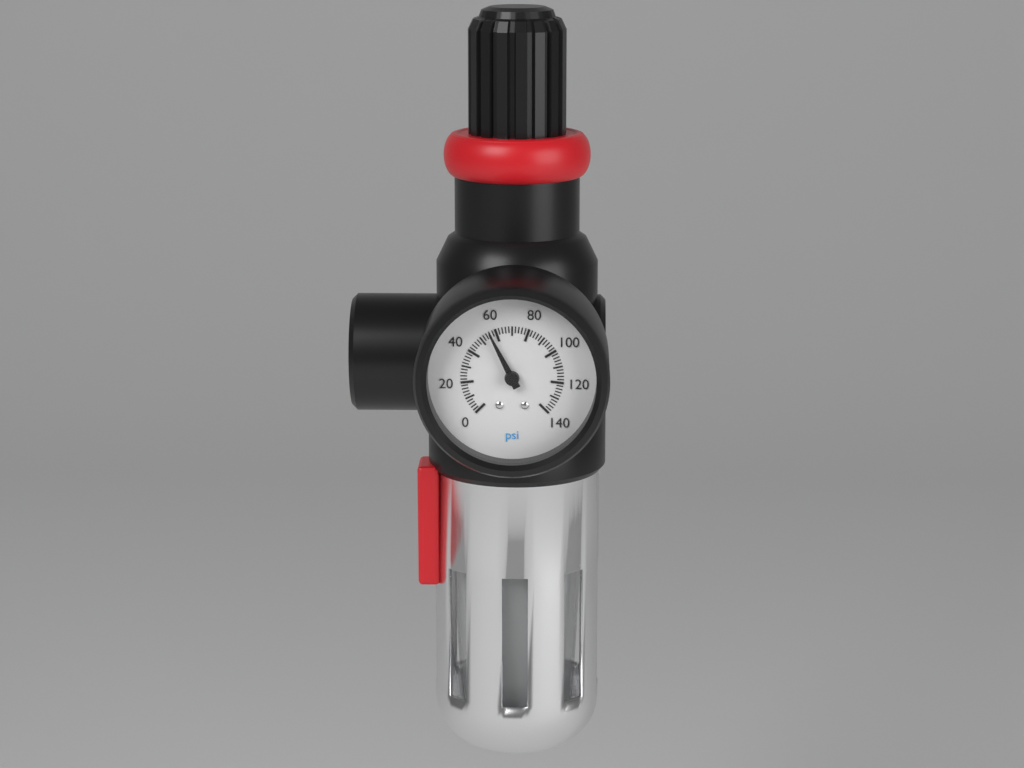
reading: 56 psi
